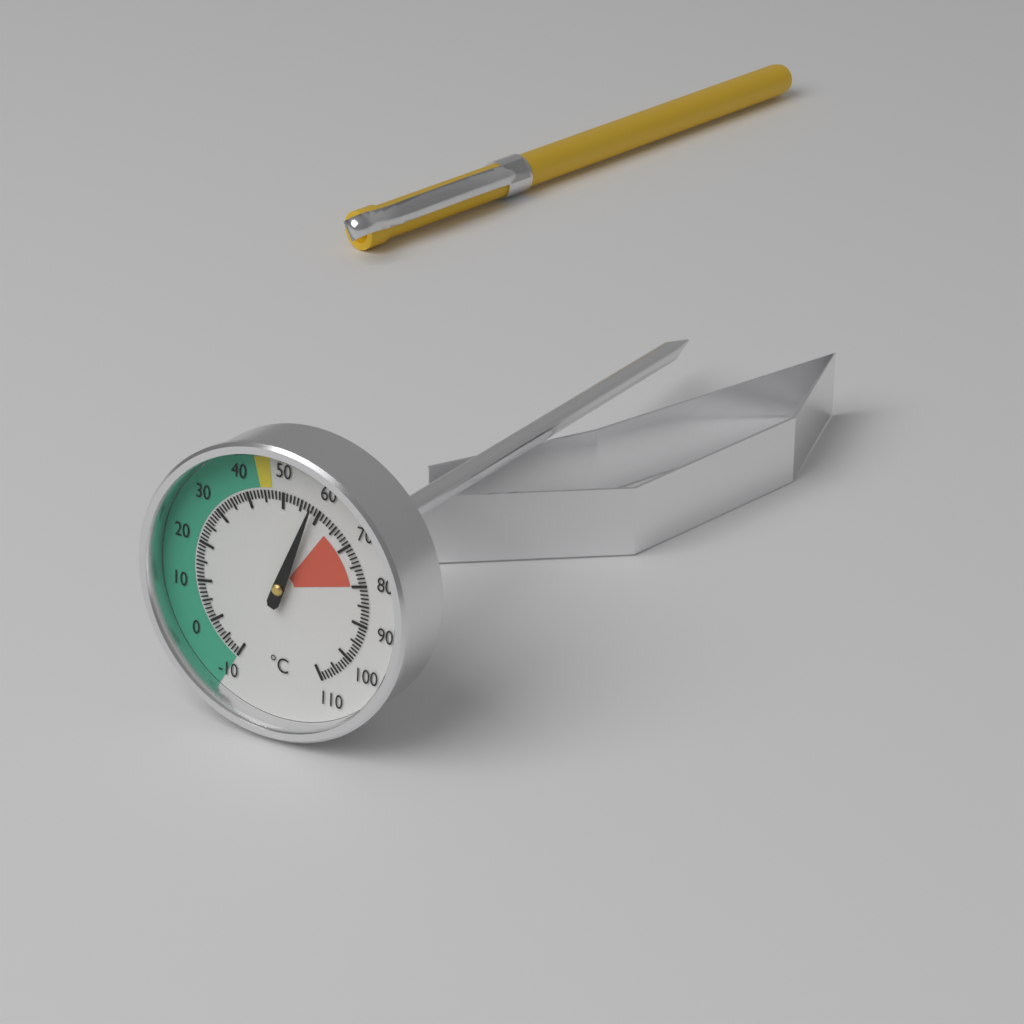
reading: 58 °C
